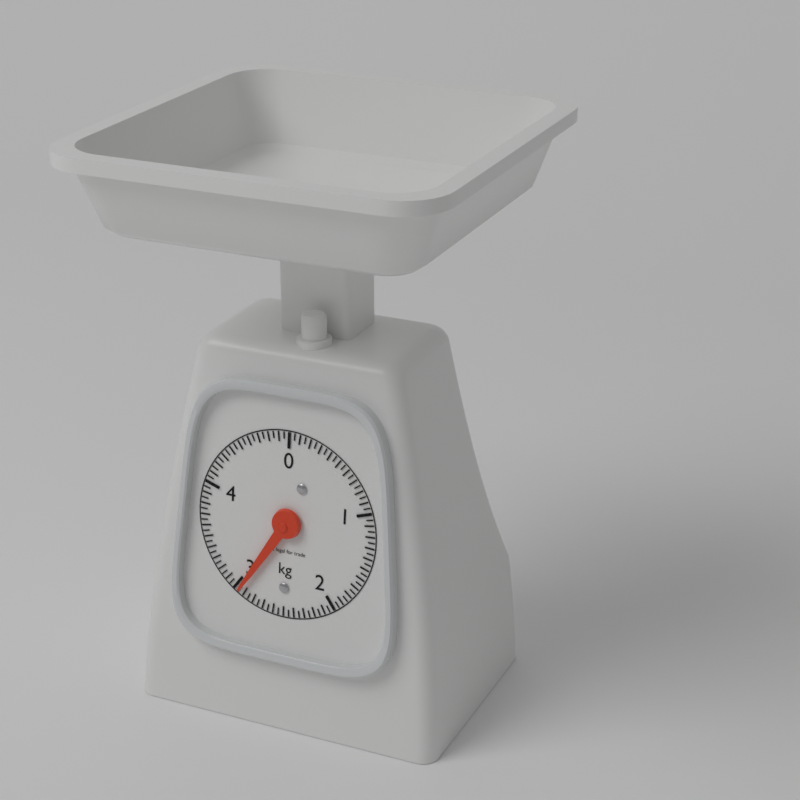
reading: 2.95 kg
